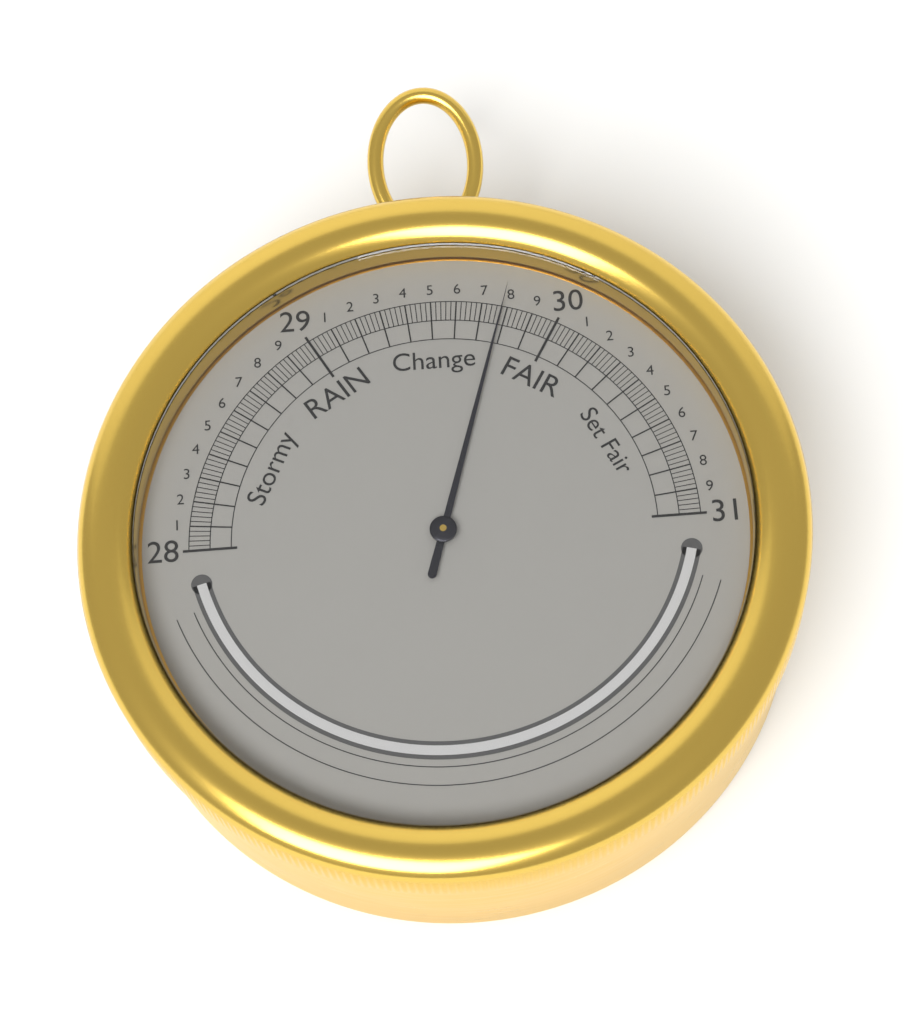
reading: 29.78 inHg
